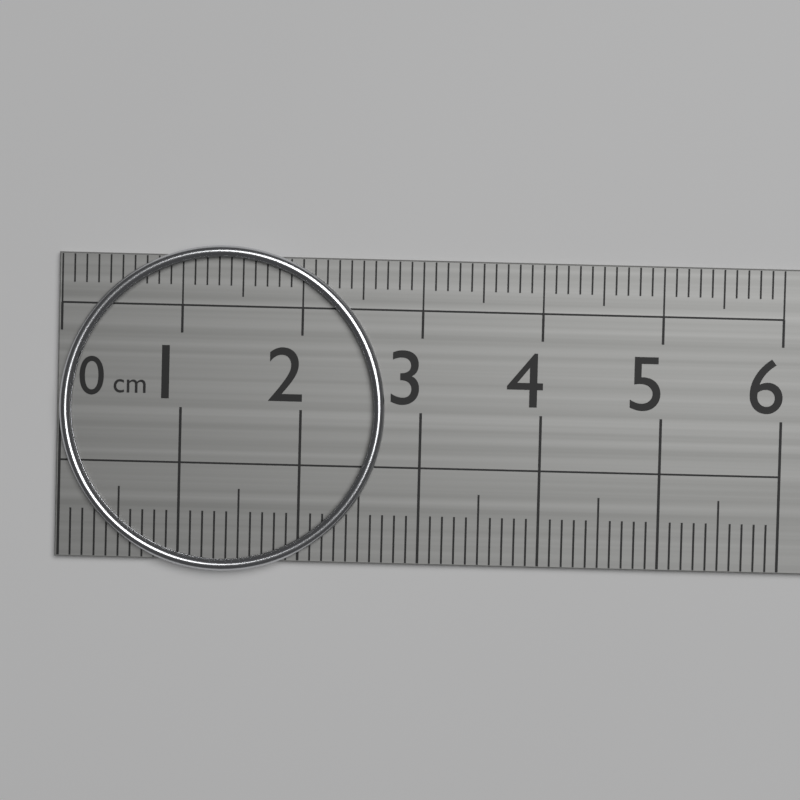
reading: 2.7 cm
